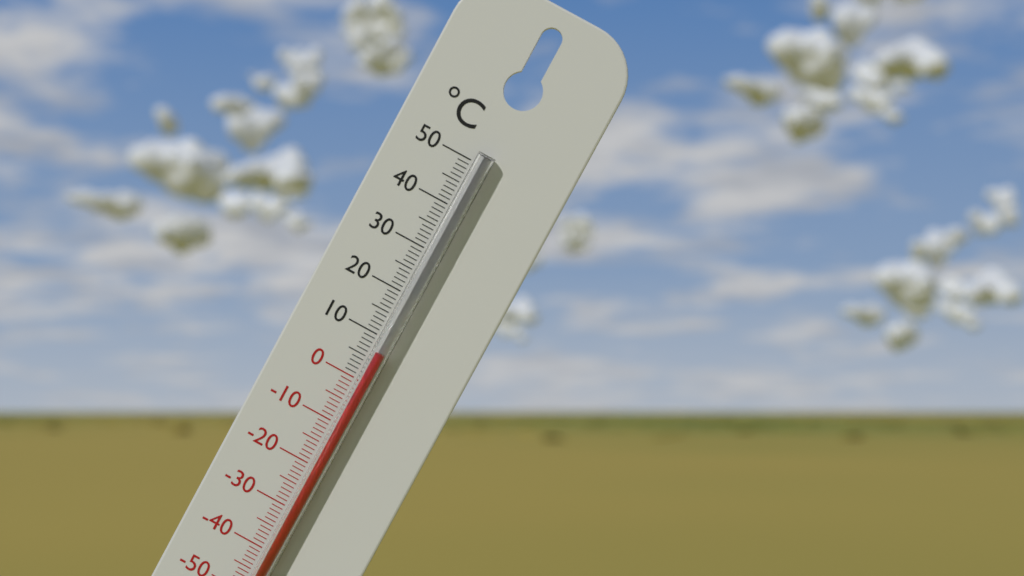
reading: 7 °C
